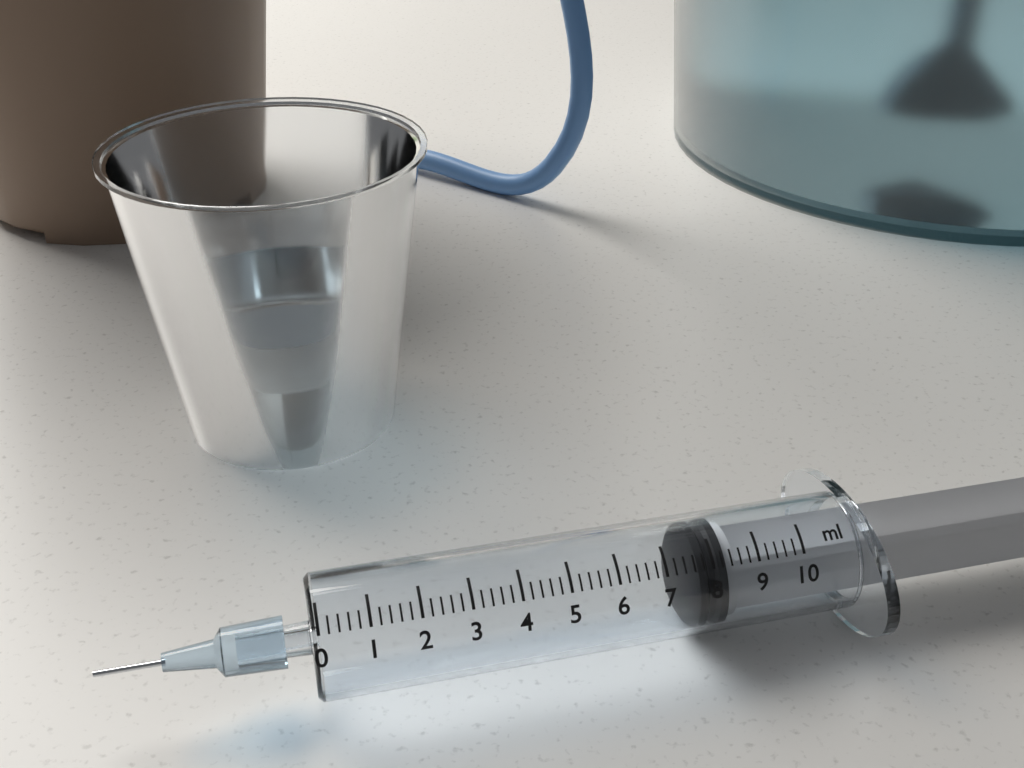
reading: 7.6 ml
